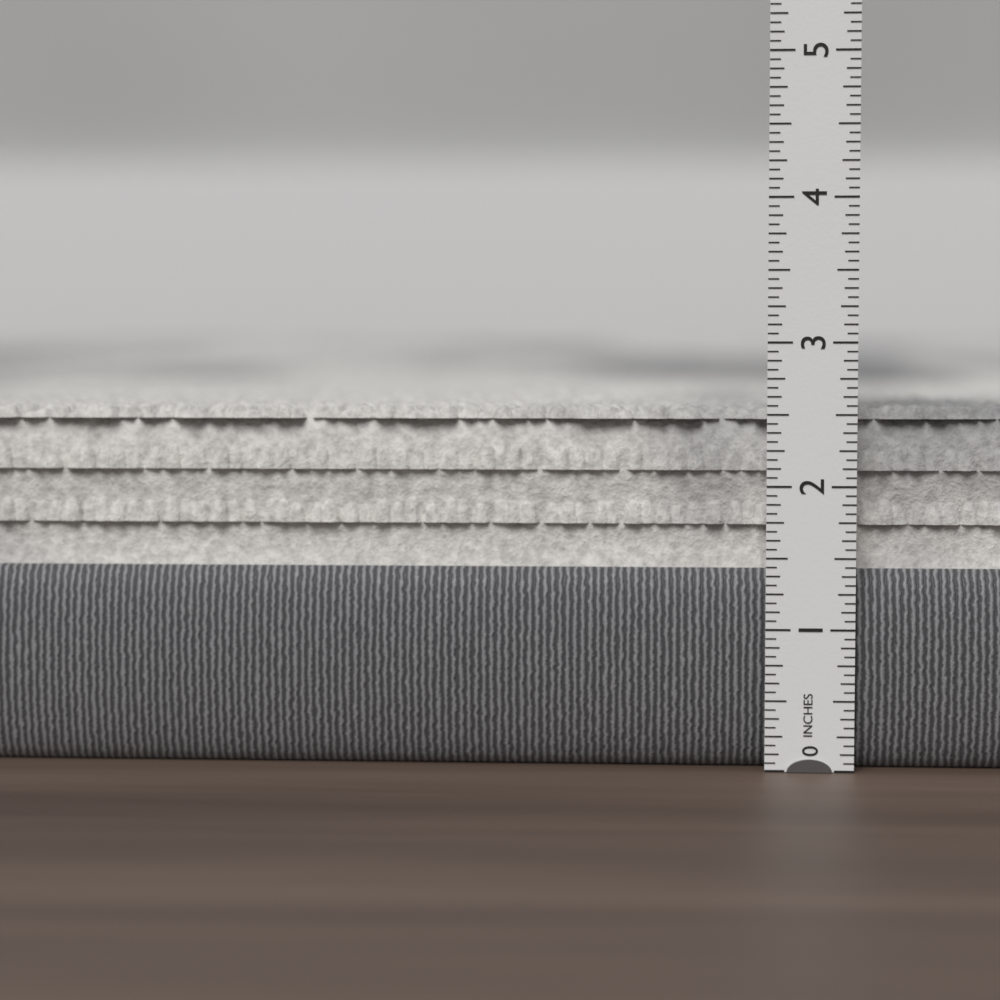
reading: 2.5625 in
